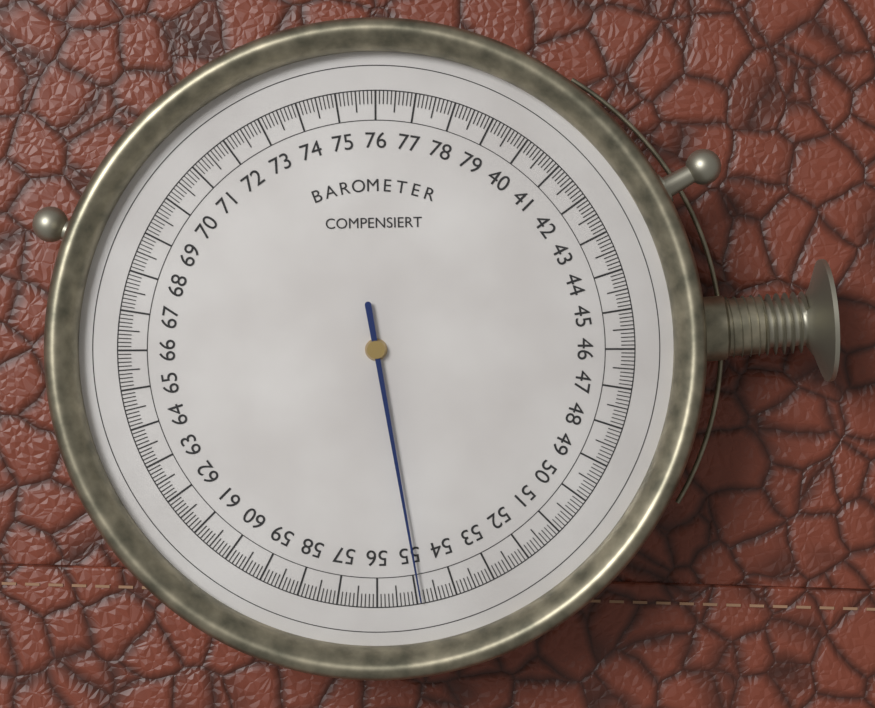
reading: 54.9 (no unit)
